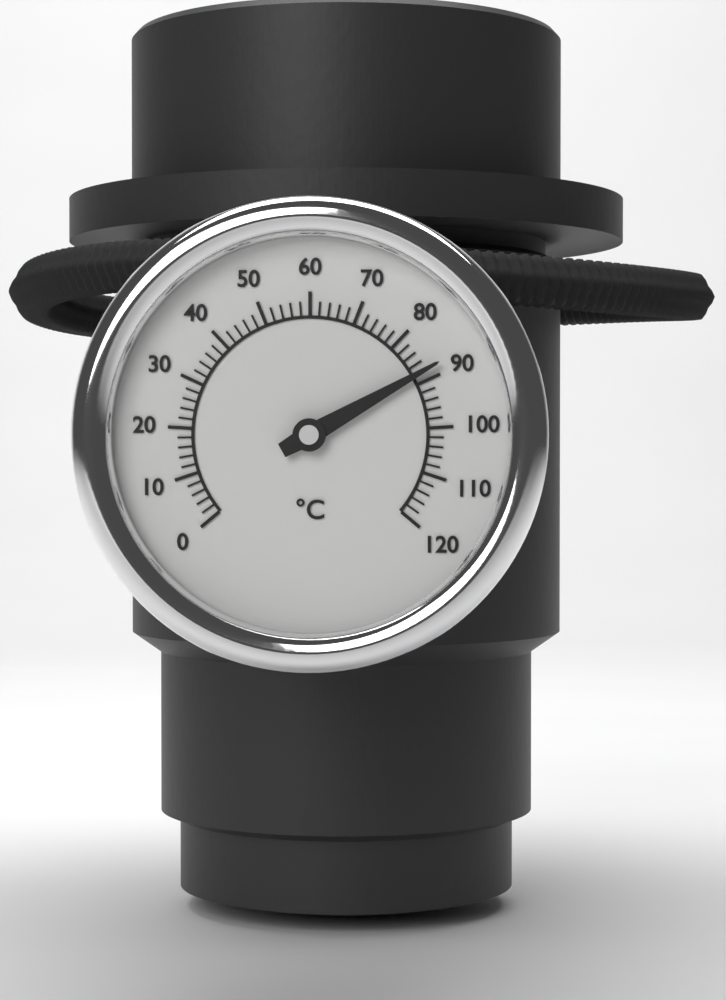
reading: 88 °C
